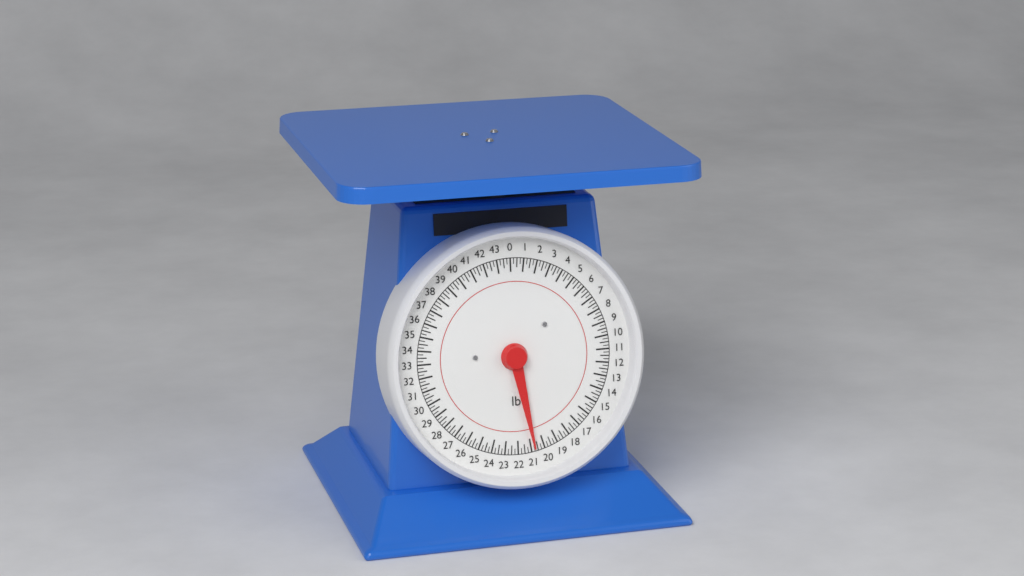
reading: 20.75 lb
